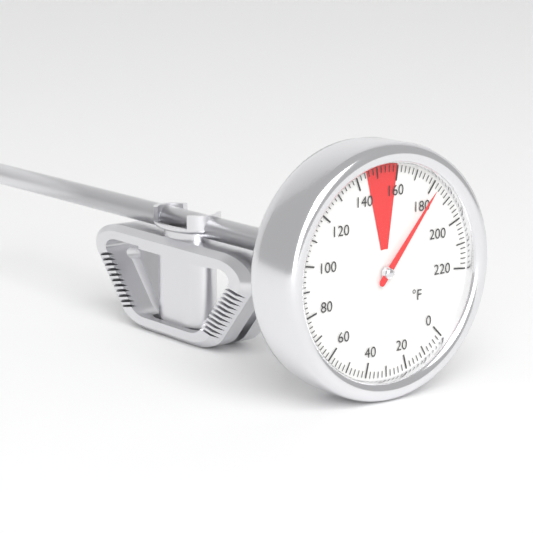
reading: 182 °F
